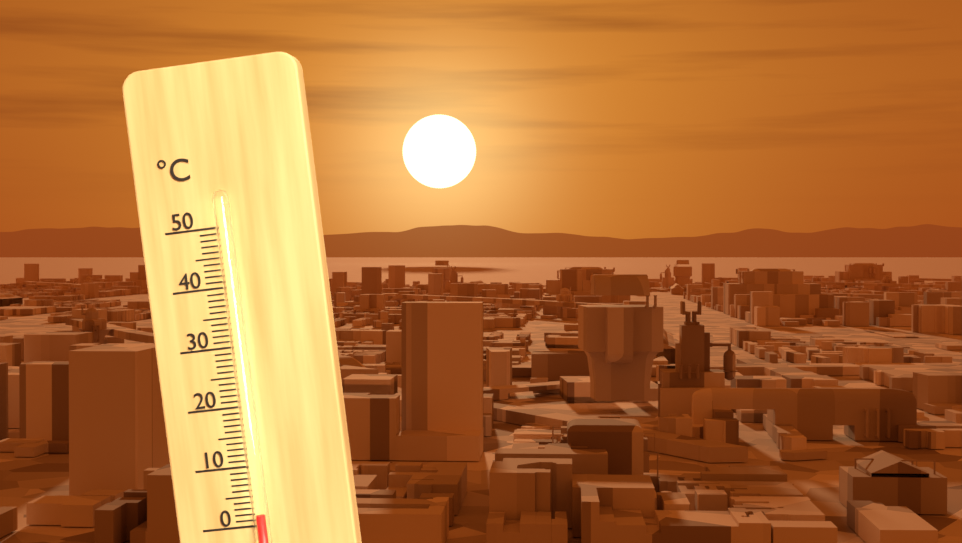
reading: 2 °C
